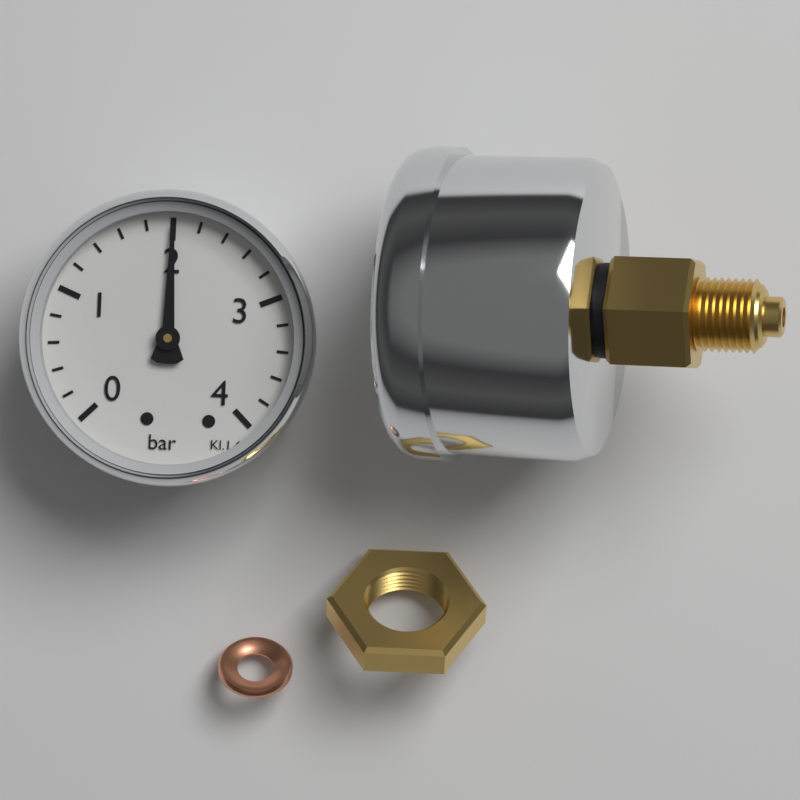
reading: 2.0 bar
